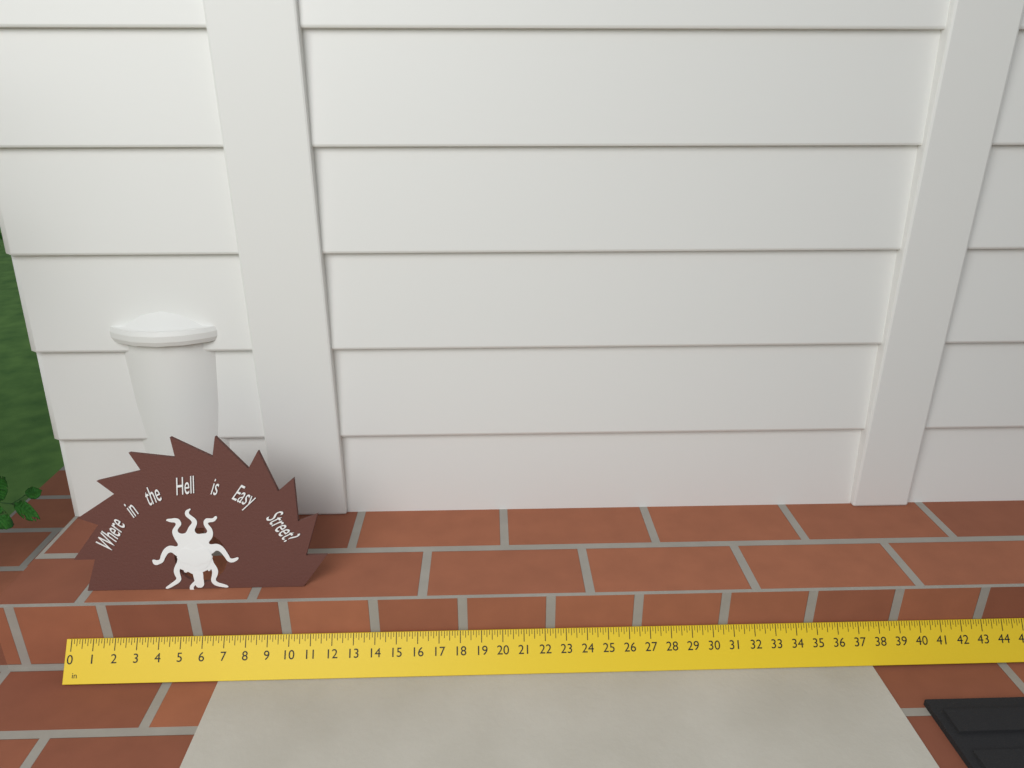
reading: 11.750 in
